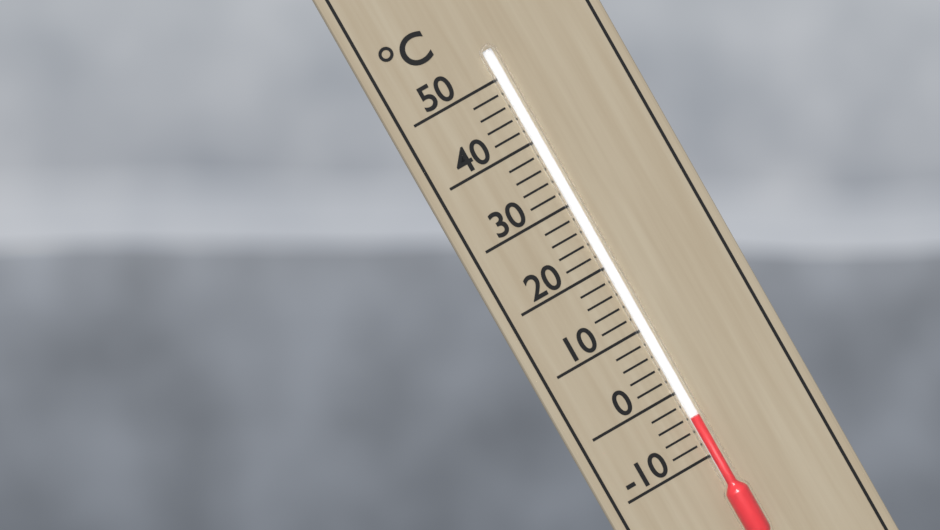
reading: -4 °C
